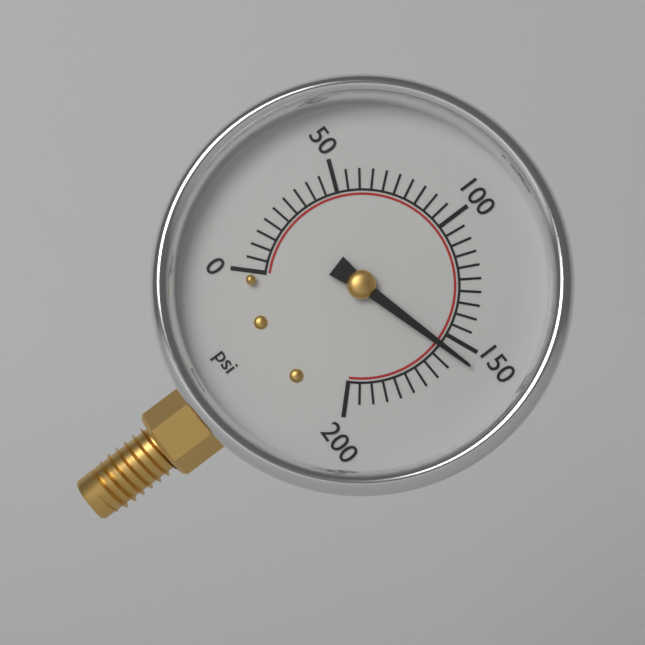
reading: 155 psi
